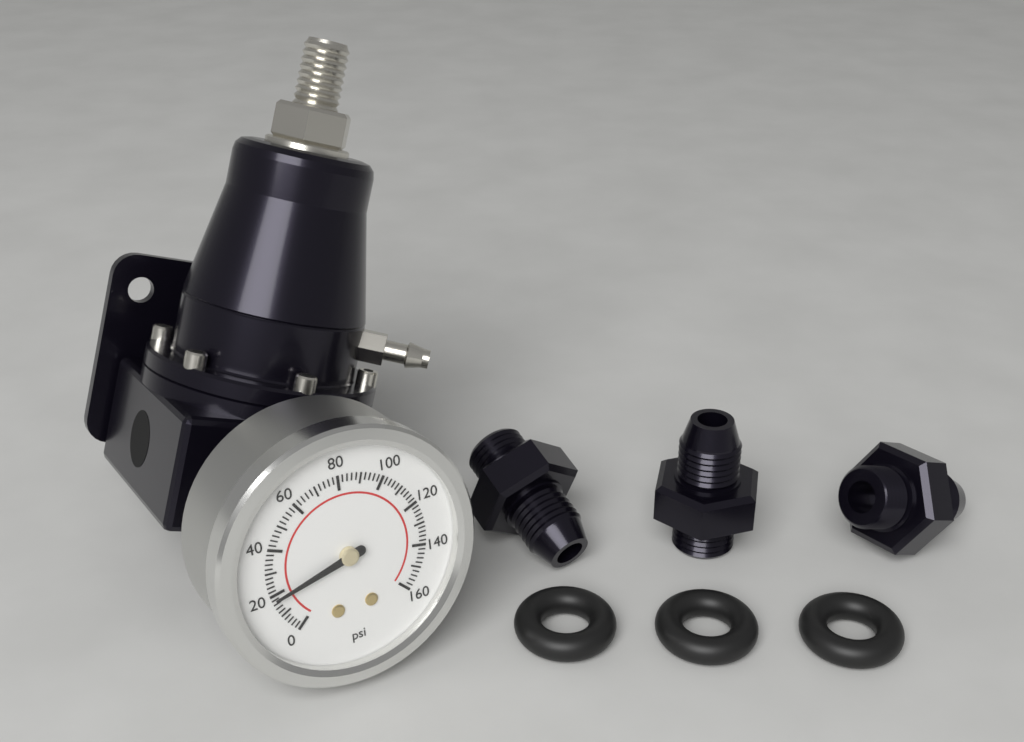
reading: 18 psi
